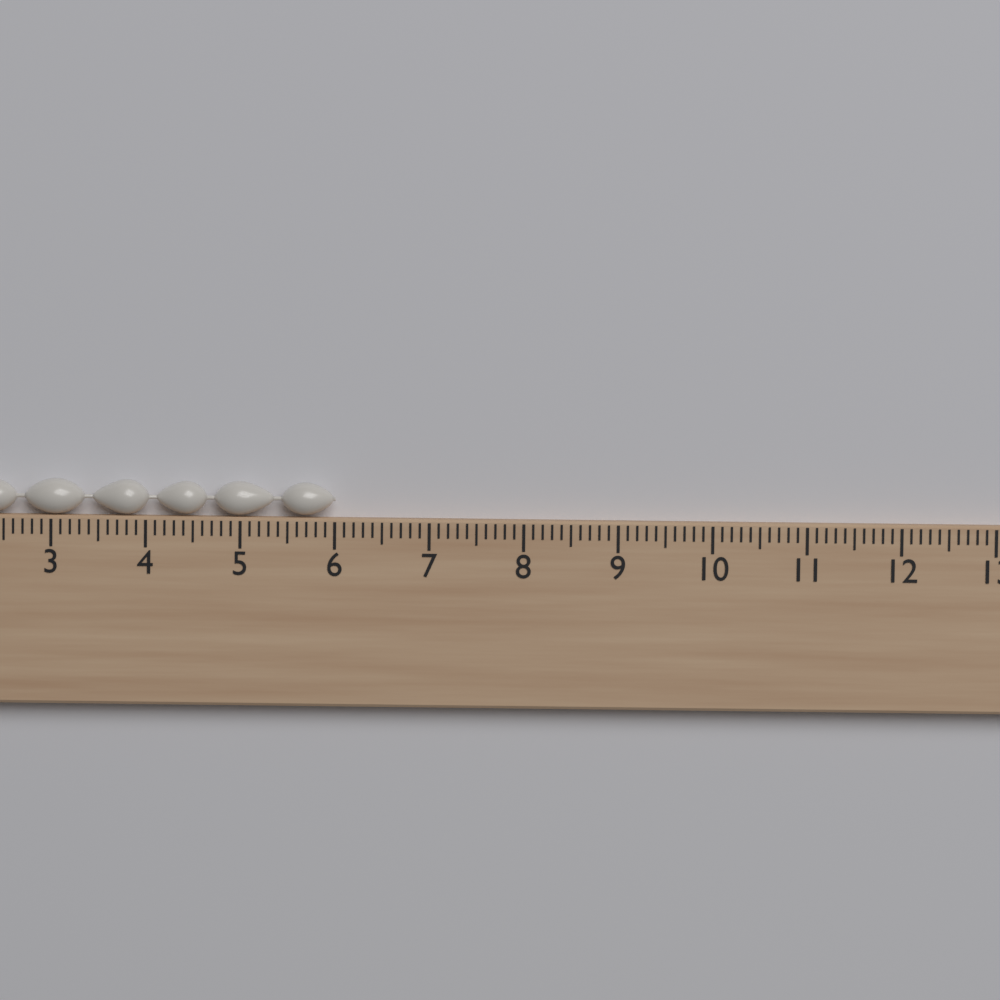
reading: 6.0 cm
